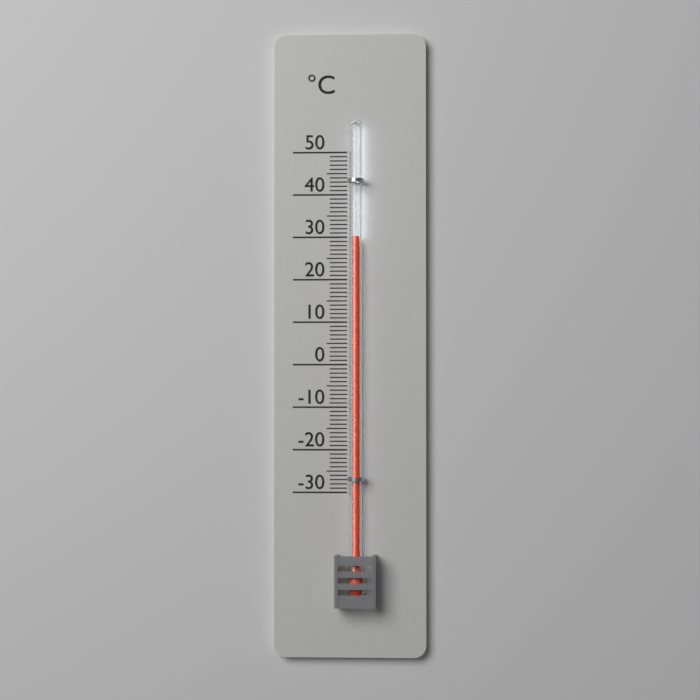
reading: 30 °C
